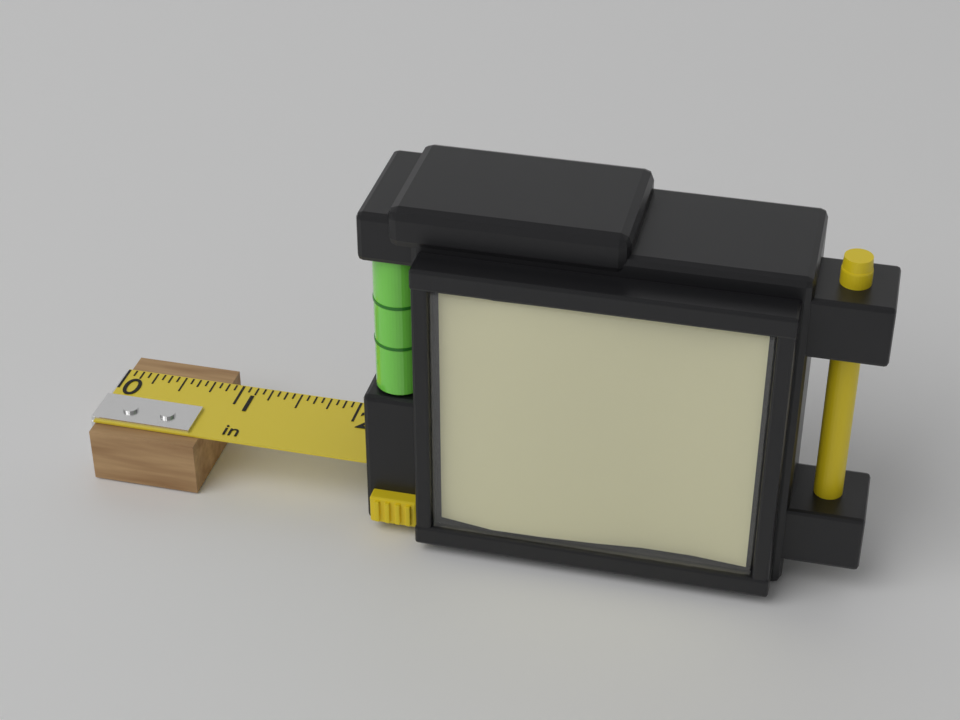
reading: 0.8750 in
